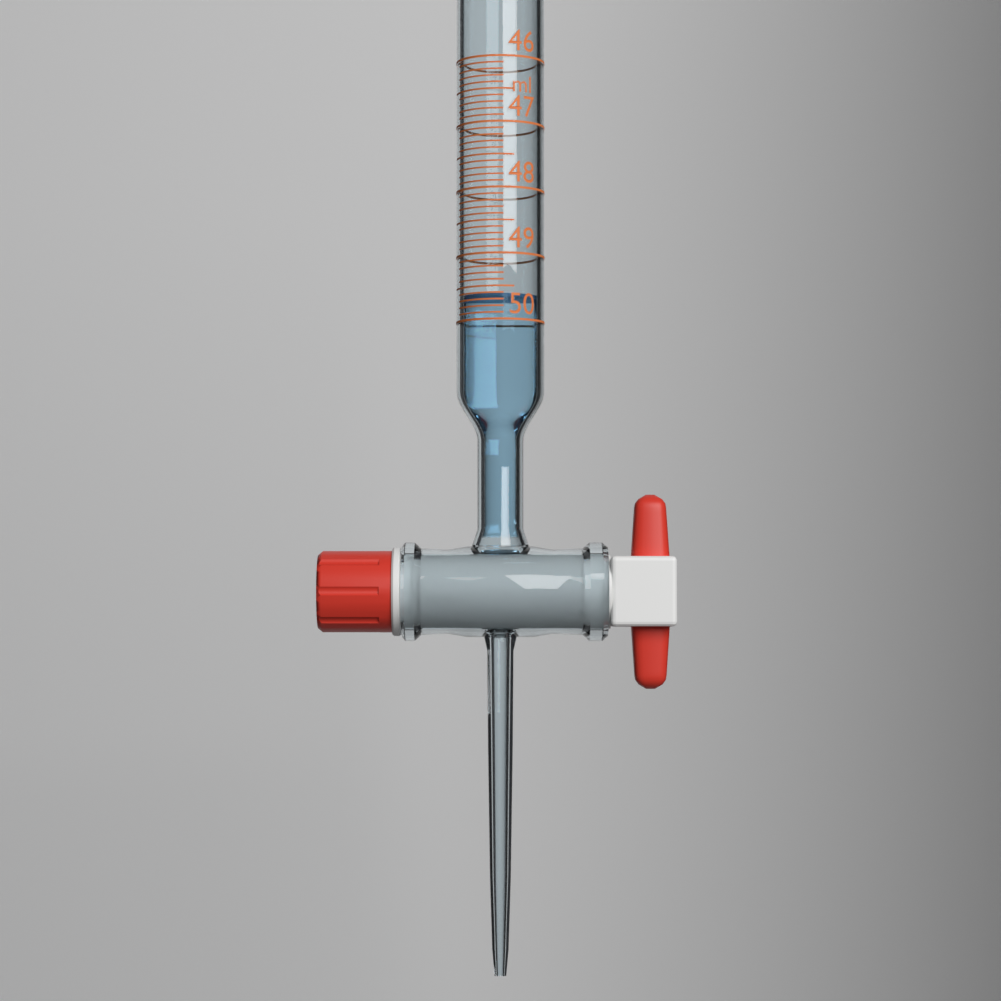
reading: 49.6 ml
